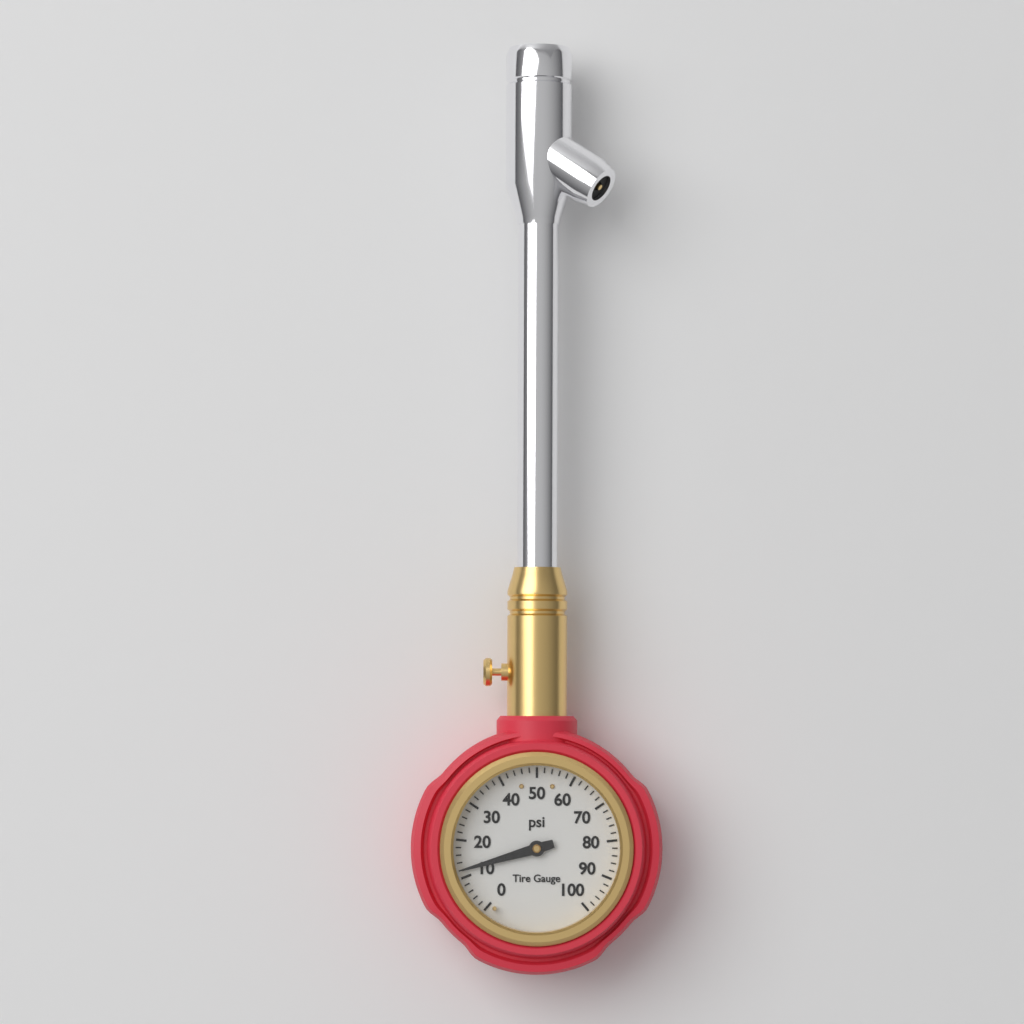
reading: 12 psi
